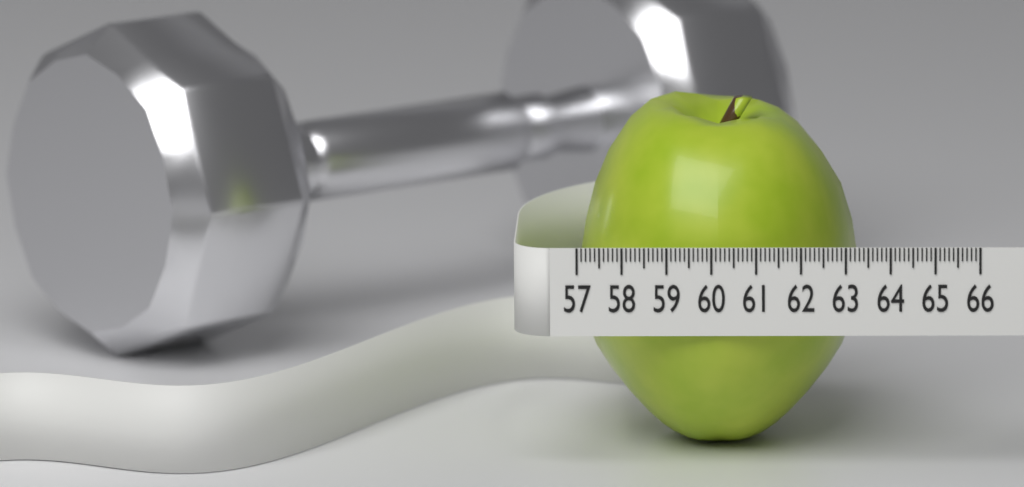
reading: 63.3 (no unit)
